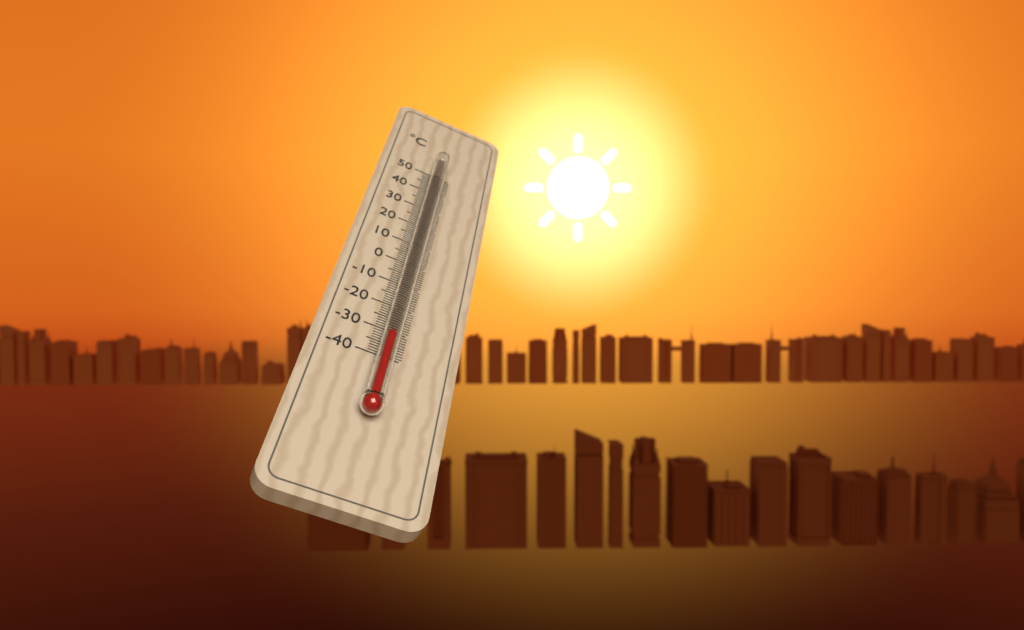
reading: -34 °C
